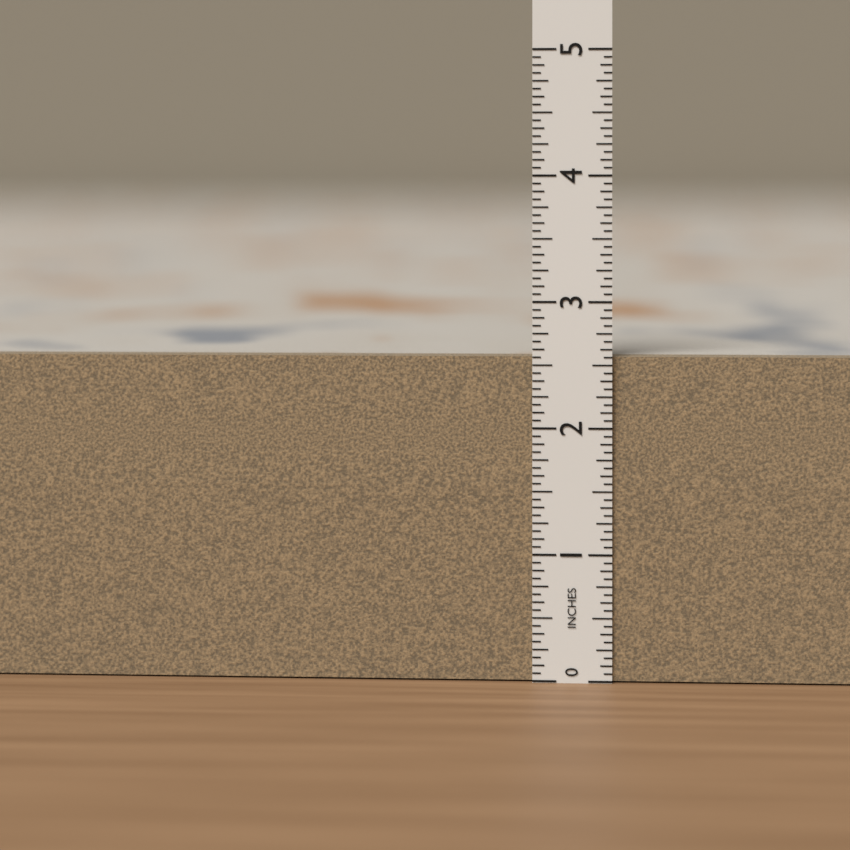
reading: 2.5625 in
